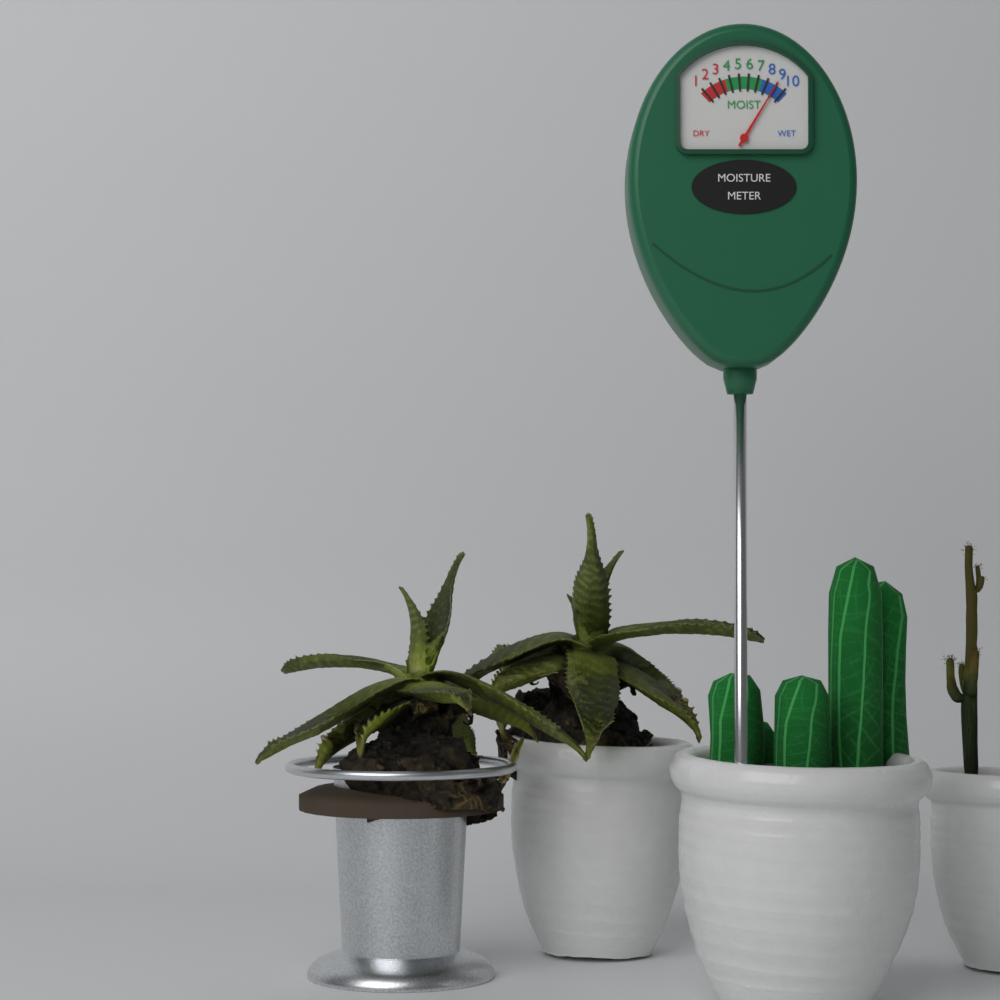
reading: 9 (no unit)
